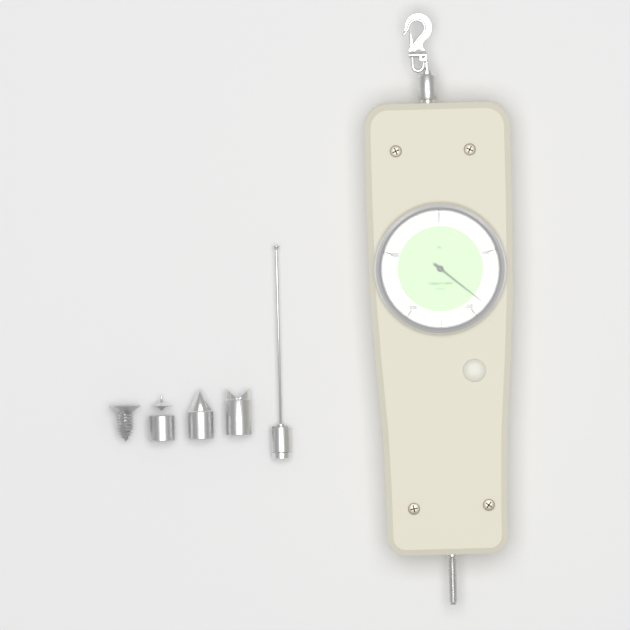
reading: 180 N
